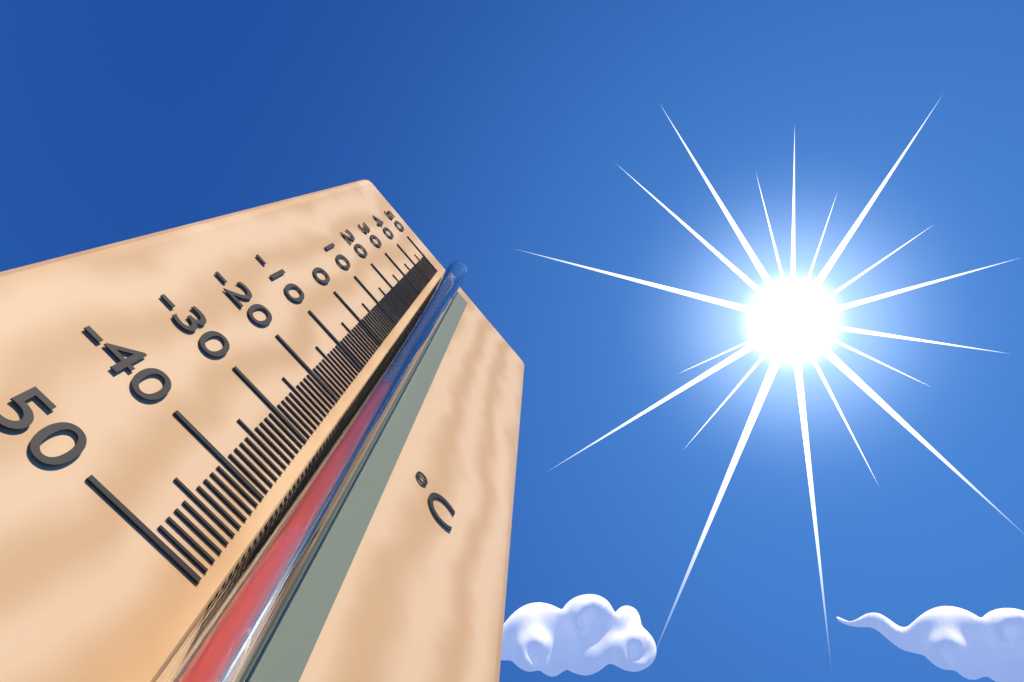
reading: -15 °C
